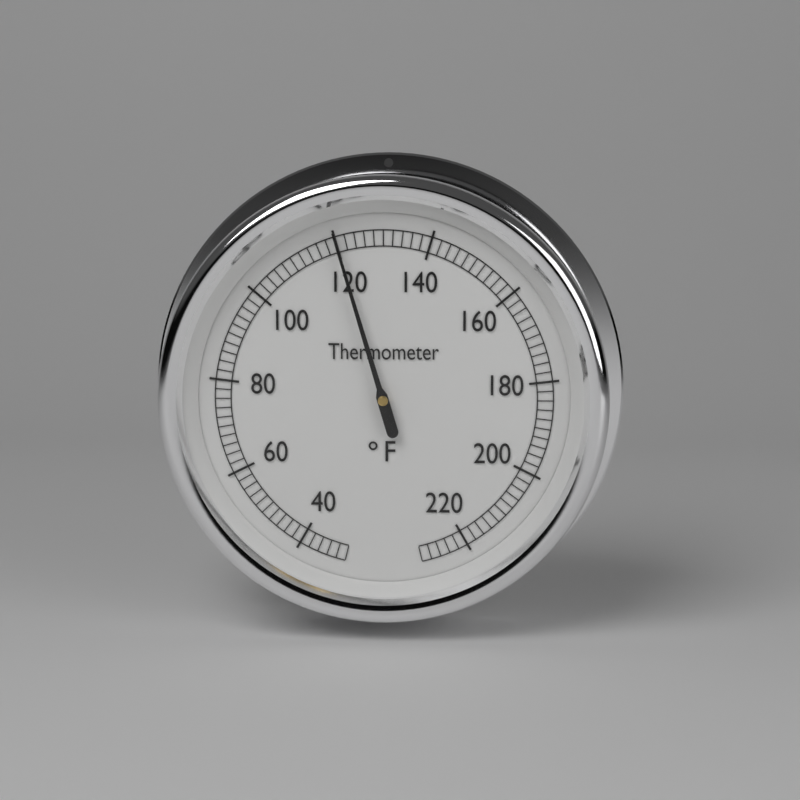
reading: 120 °F
